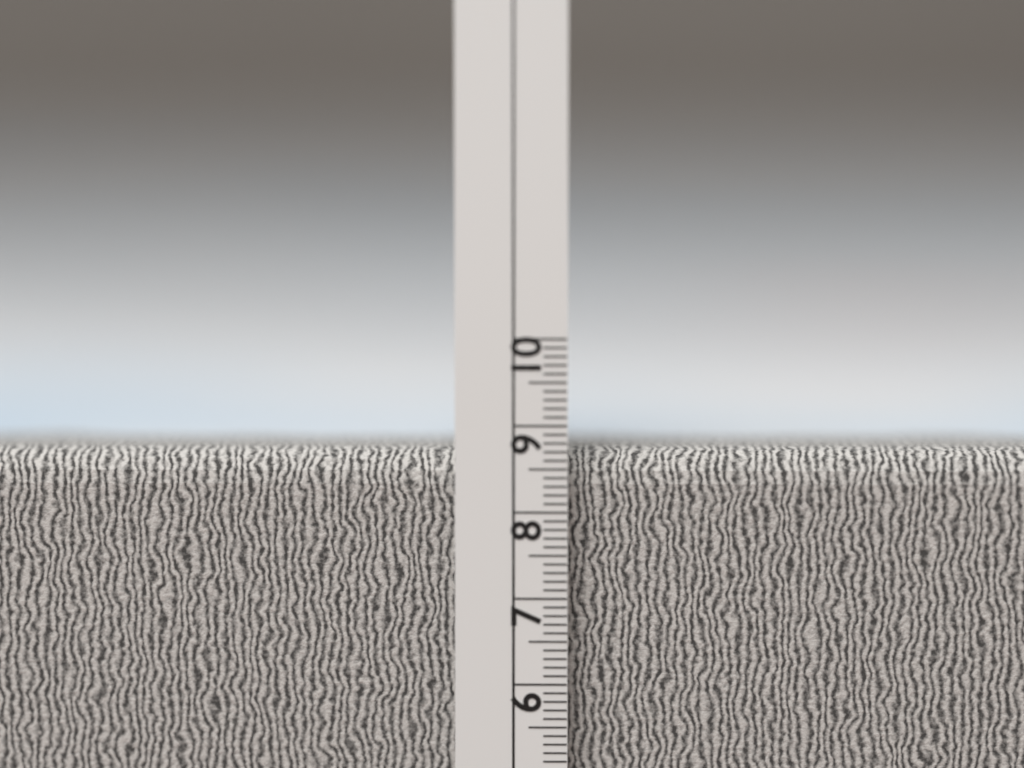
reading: 8.7 cm
